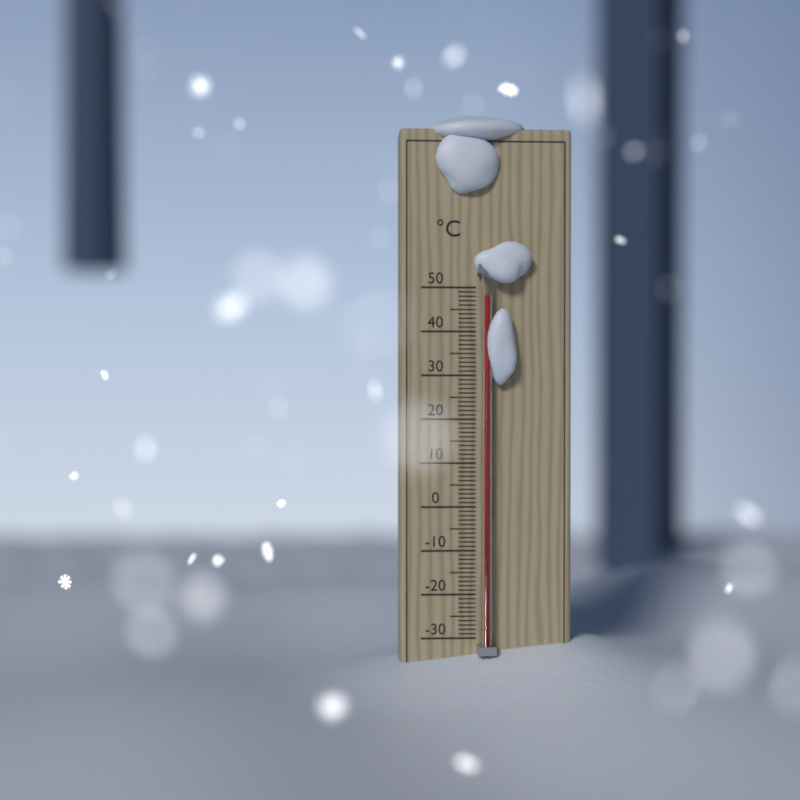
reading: 48 °C
